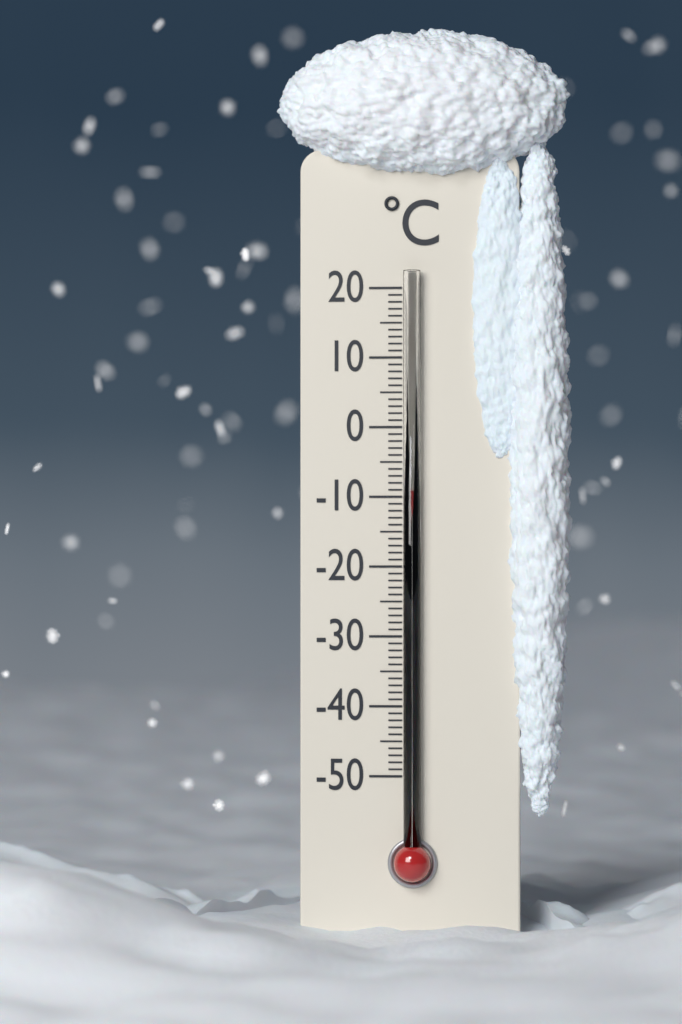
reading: -9 °C
